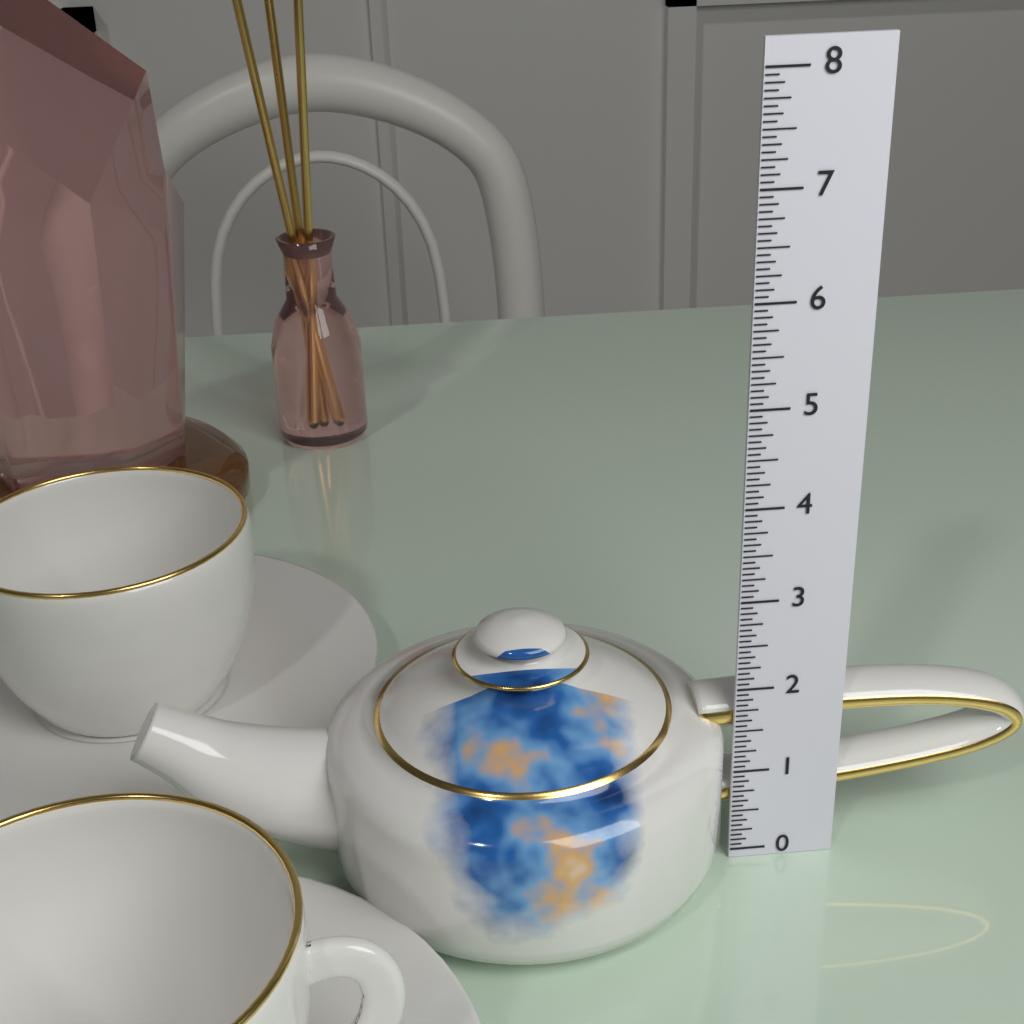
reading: 2.7500 (no unit)
